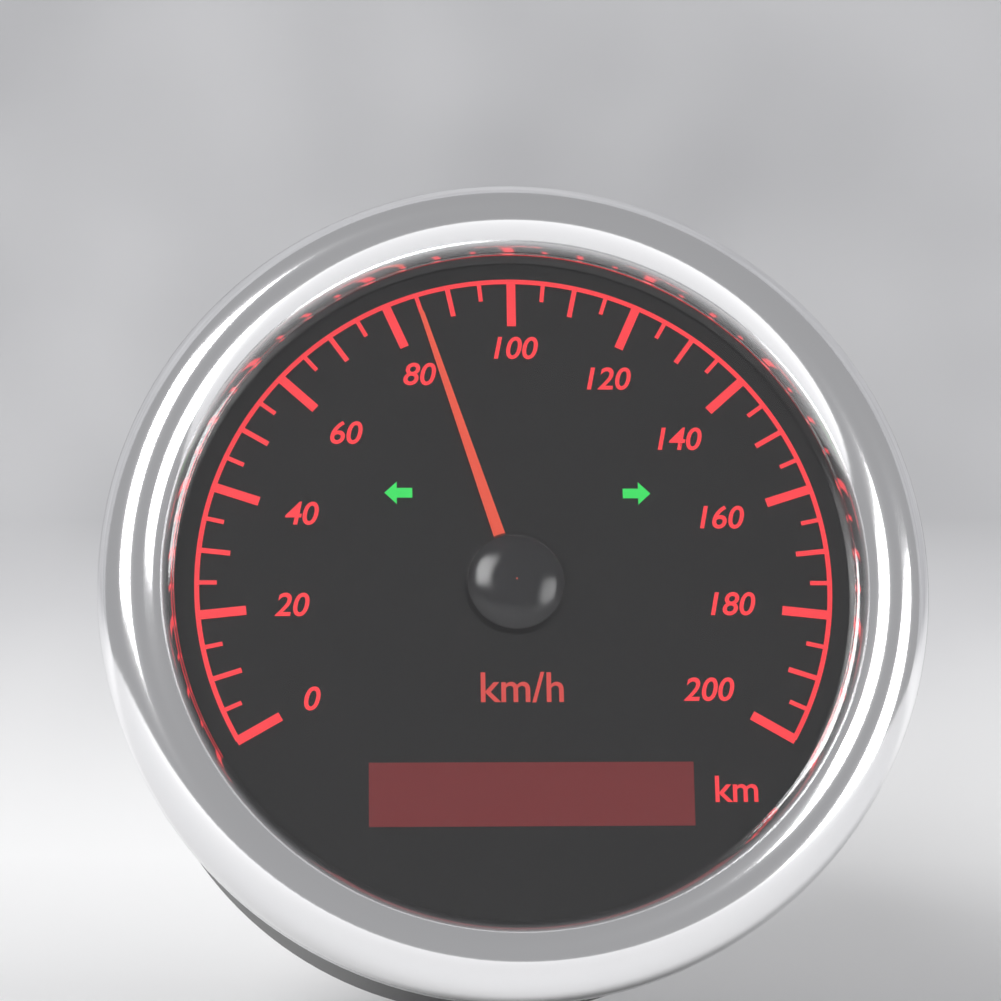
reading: 85 km/h
